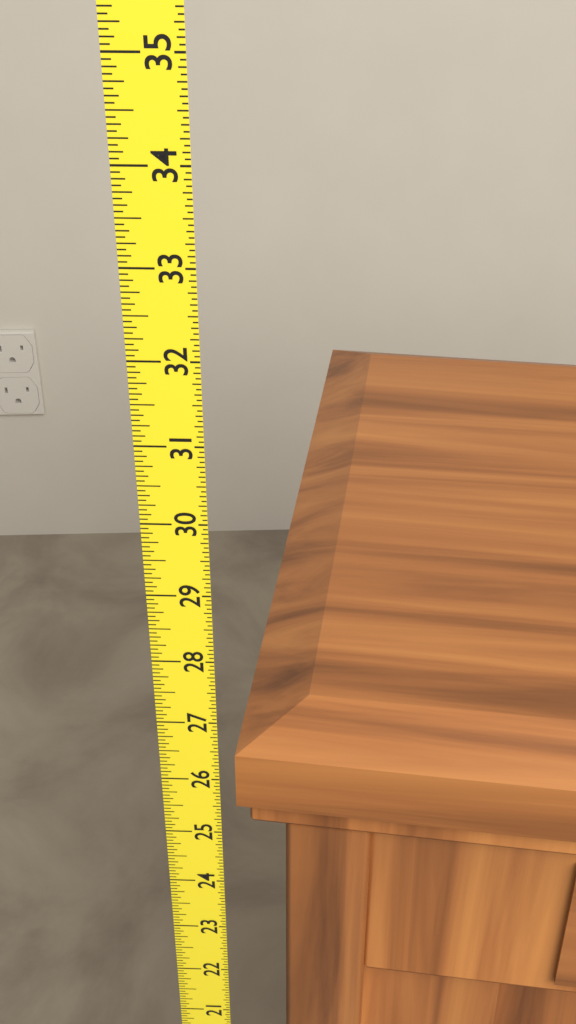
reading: 26.5000 (no unit)
